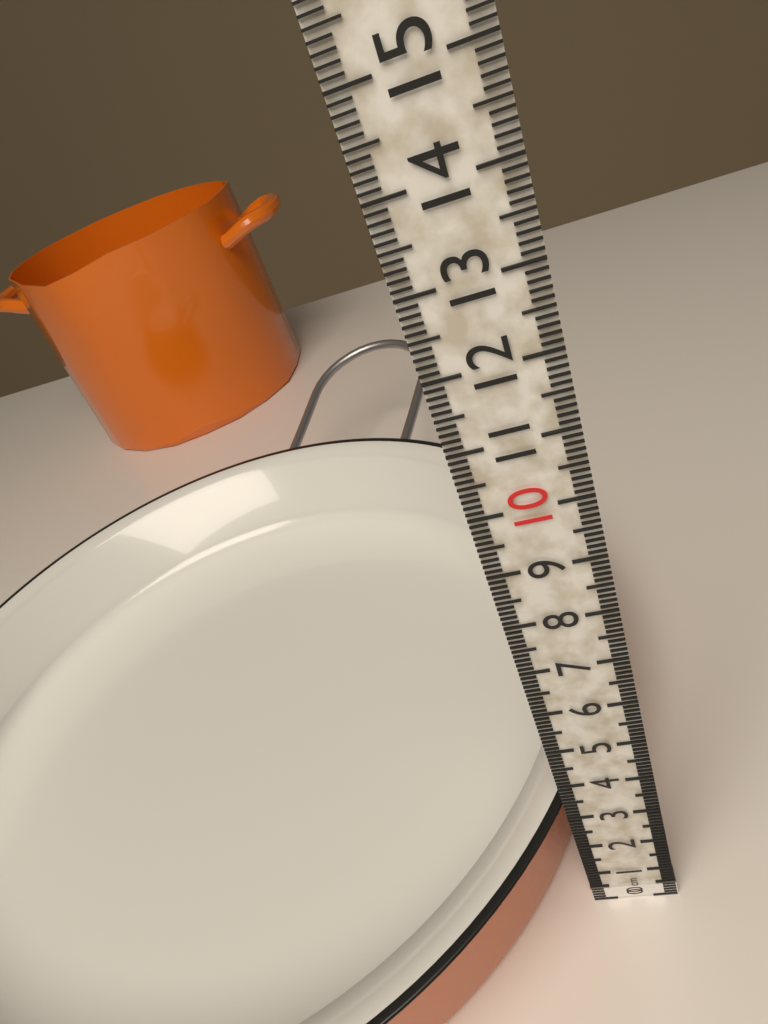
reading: 3.0 cm
